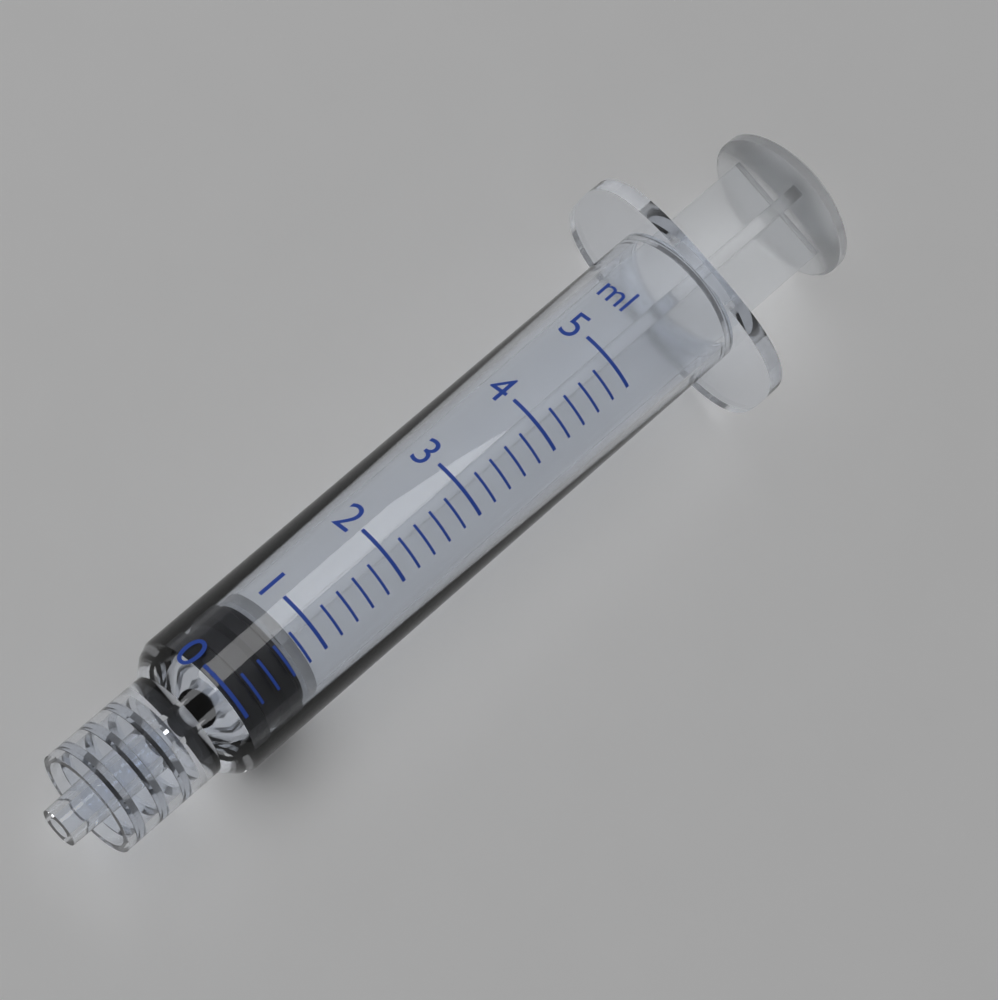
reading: 0.0 ml
